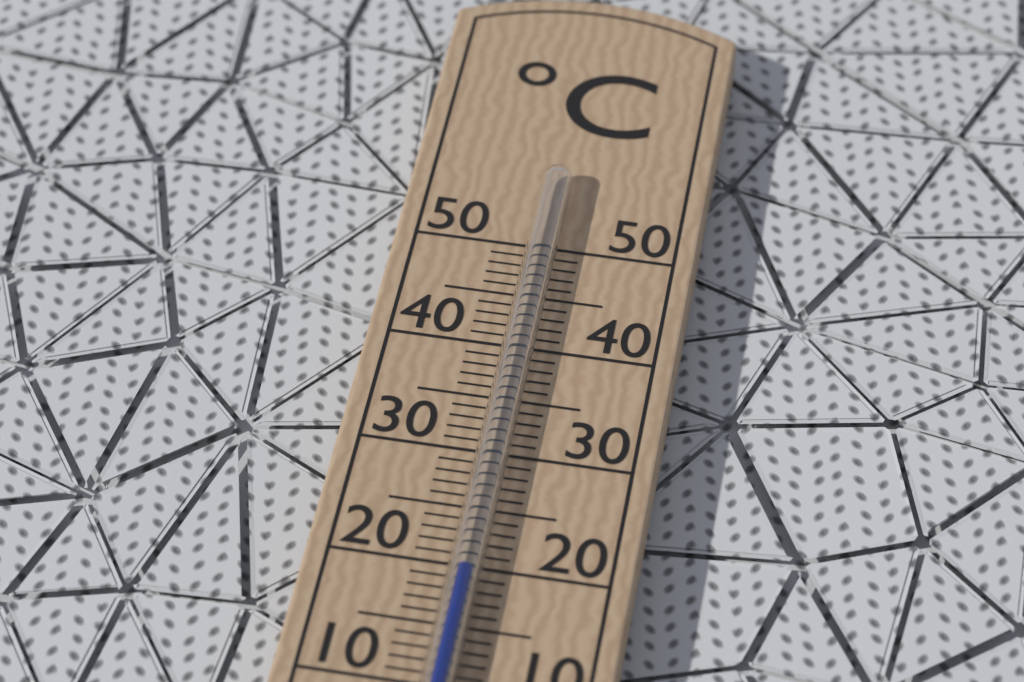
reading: 19 °C
